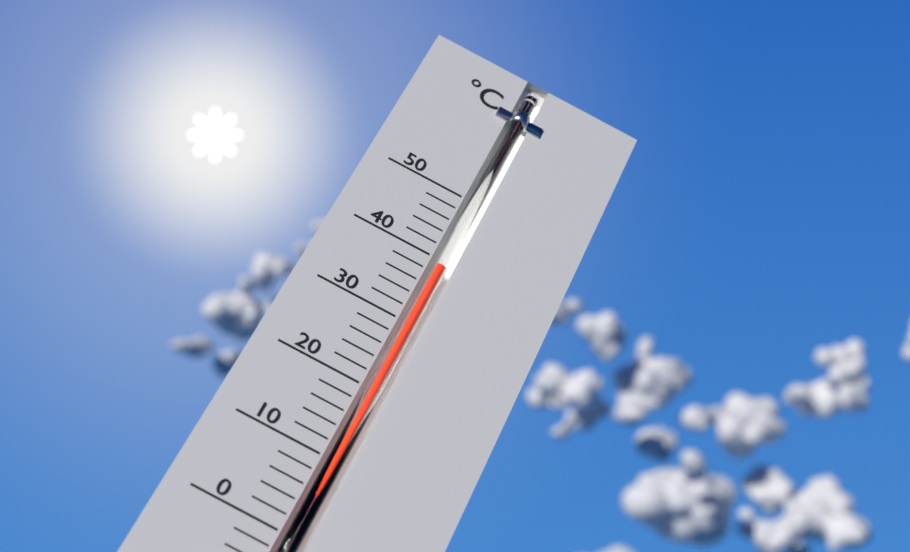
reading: 39 °C
